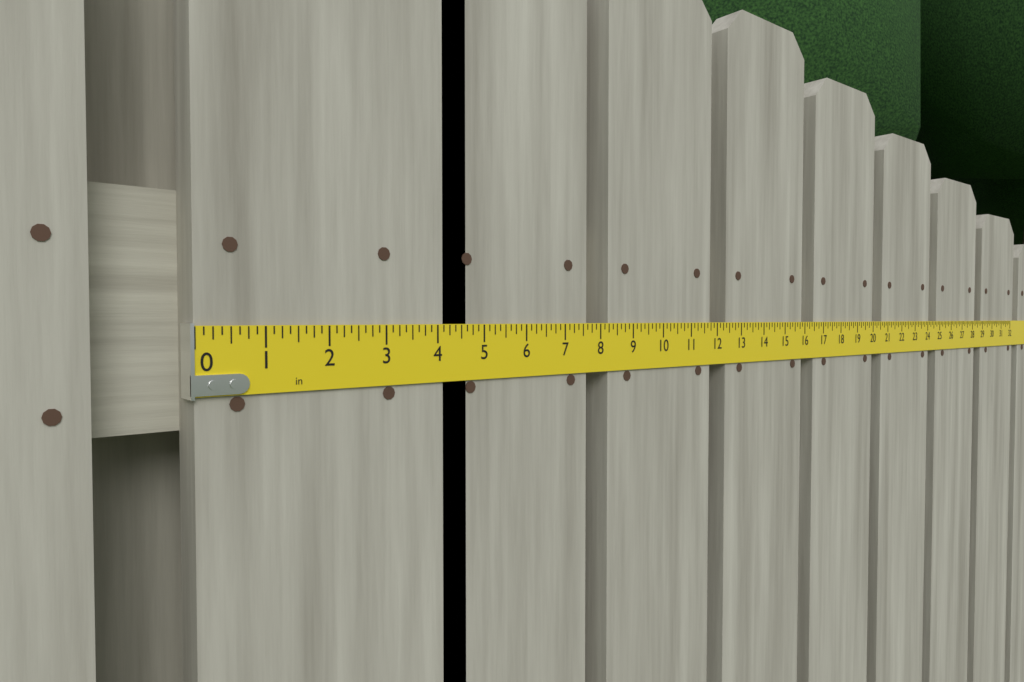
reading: 4.625 in
